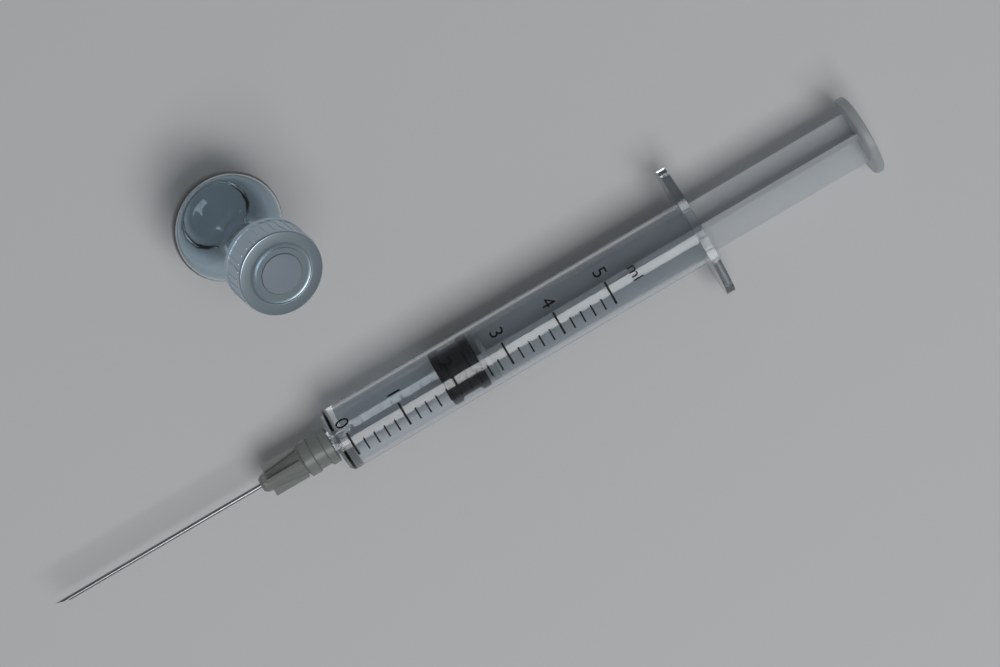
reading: 1.8 ml
